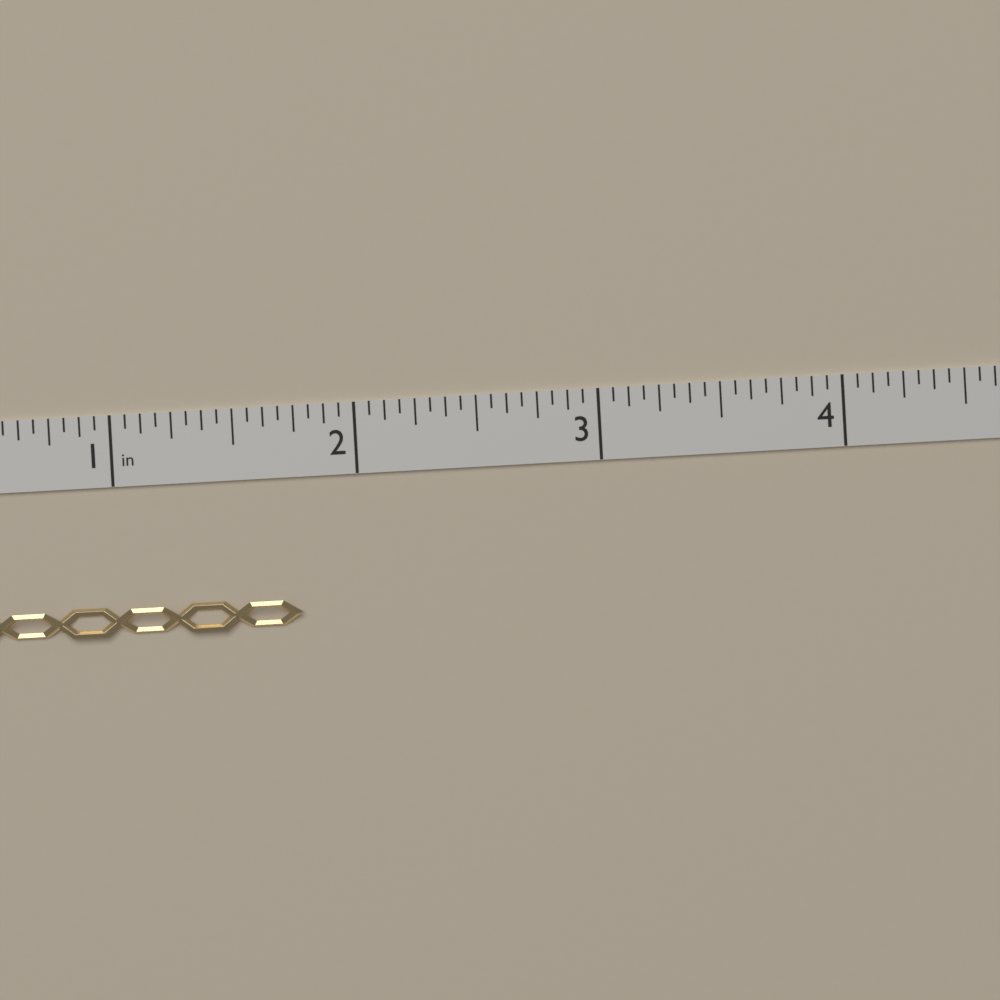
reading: 1.7500 in
